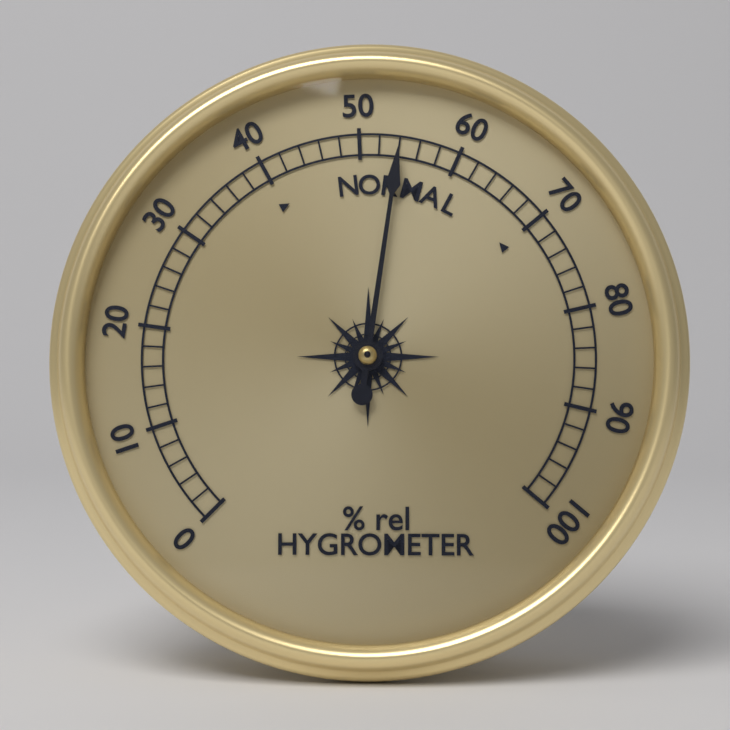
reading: 54 % rel
